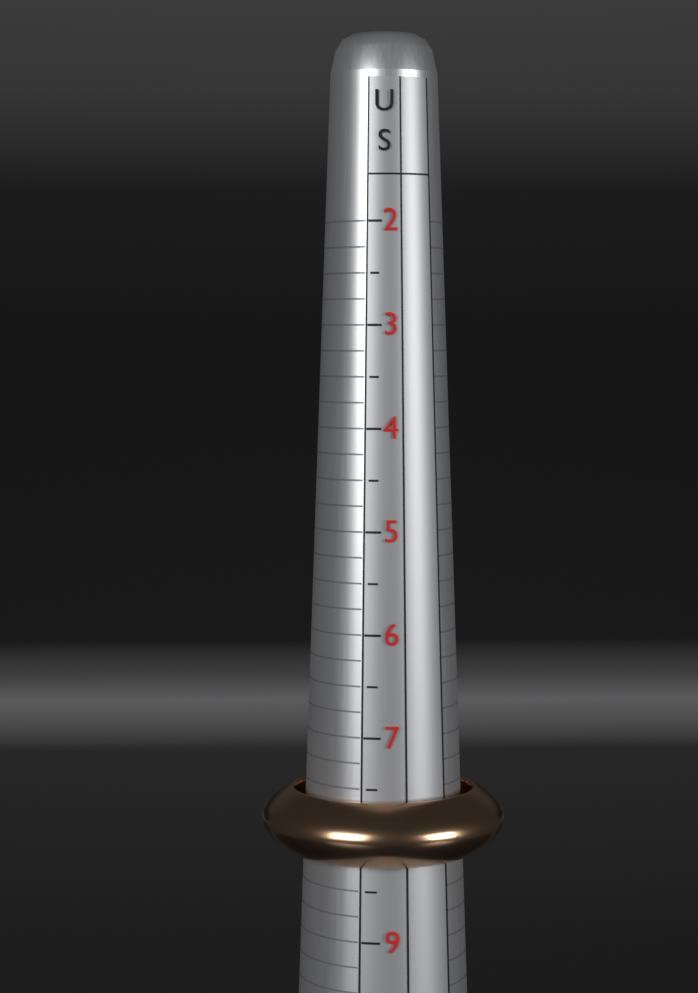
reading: 8.25 US
